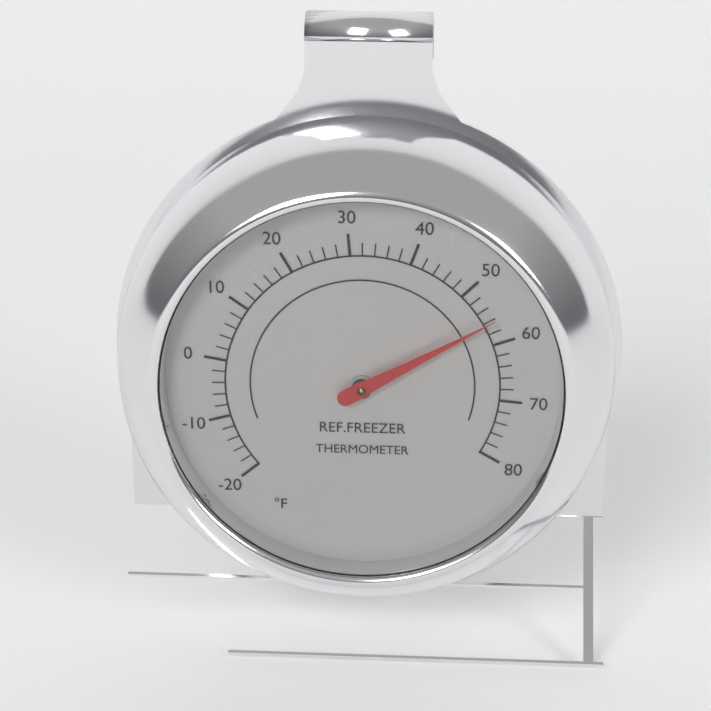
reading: 56 °F
